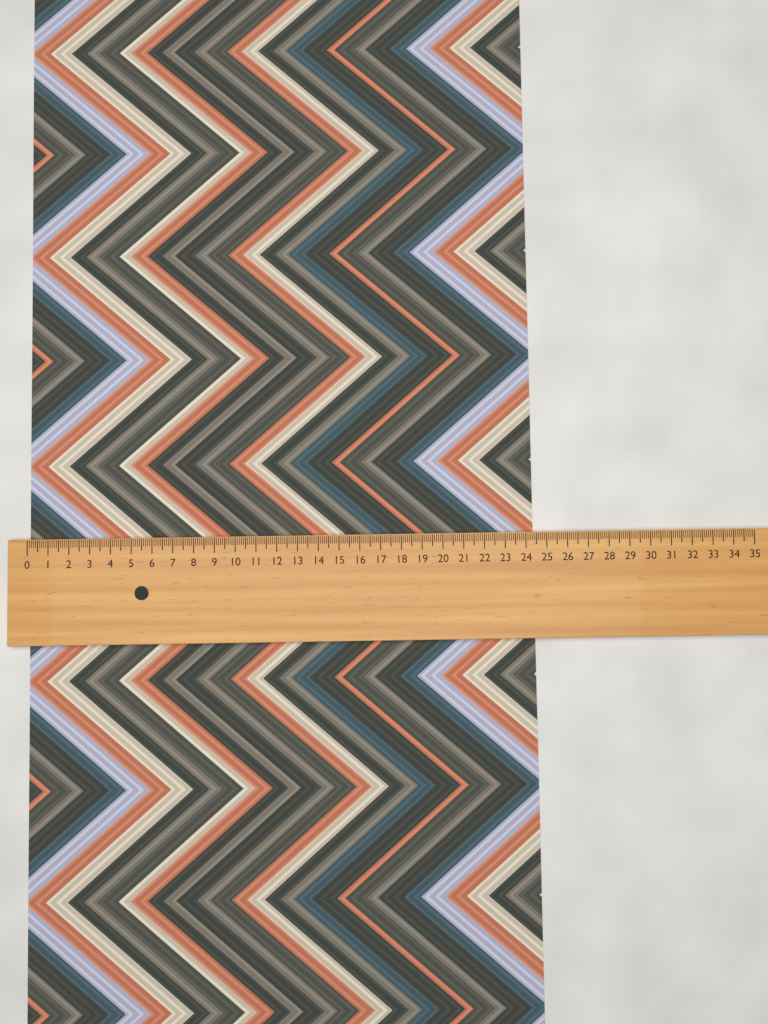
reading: 24.4 (no unit)
